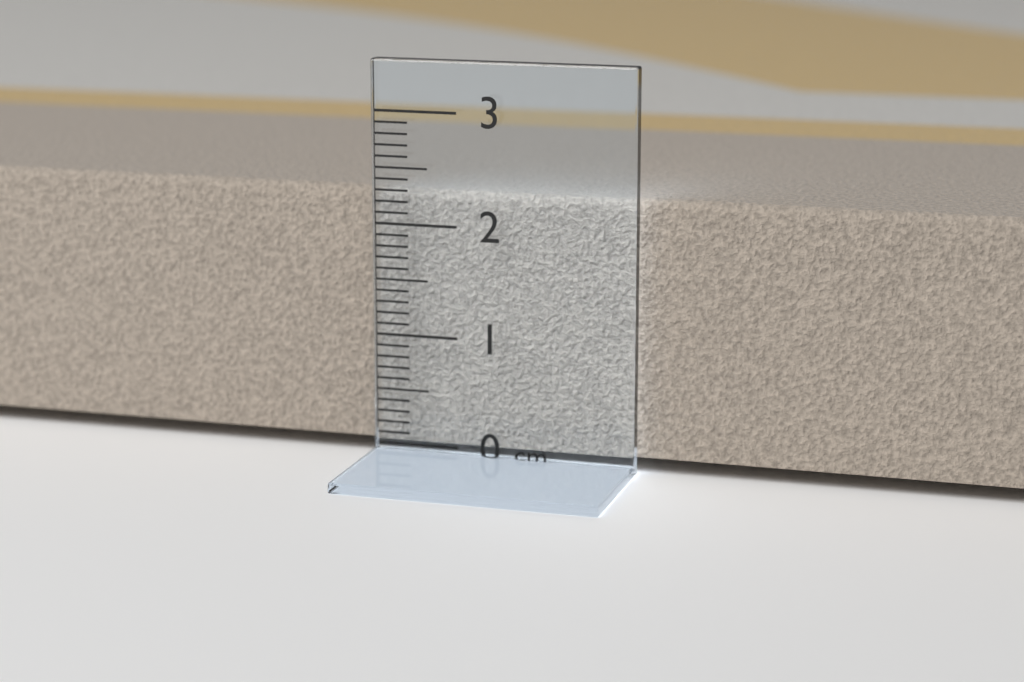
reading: 2.3 cm
